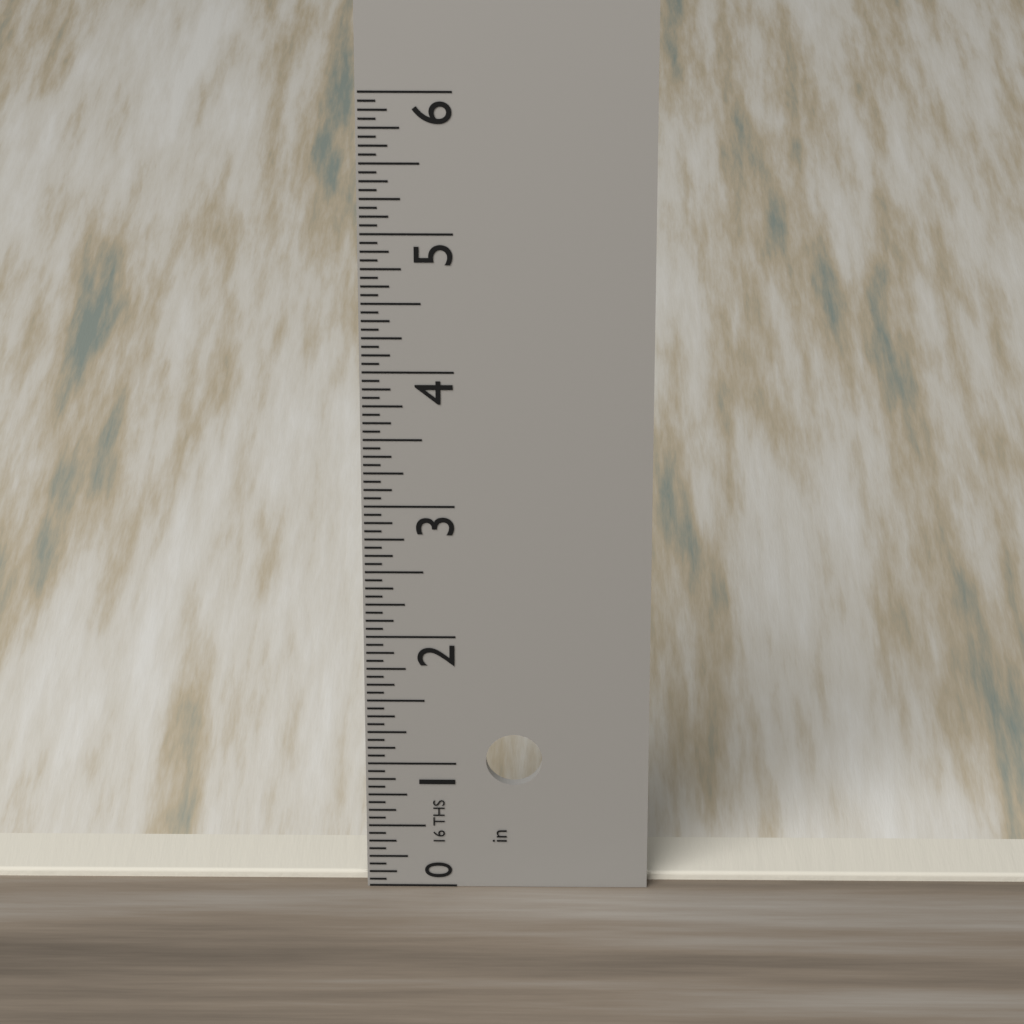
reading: 0.0625 in
